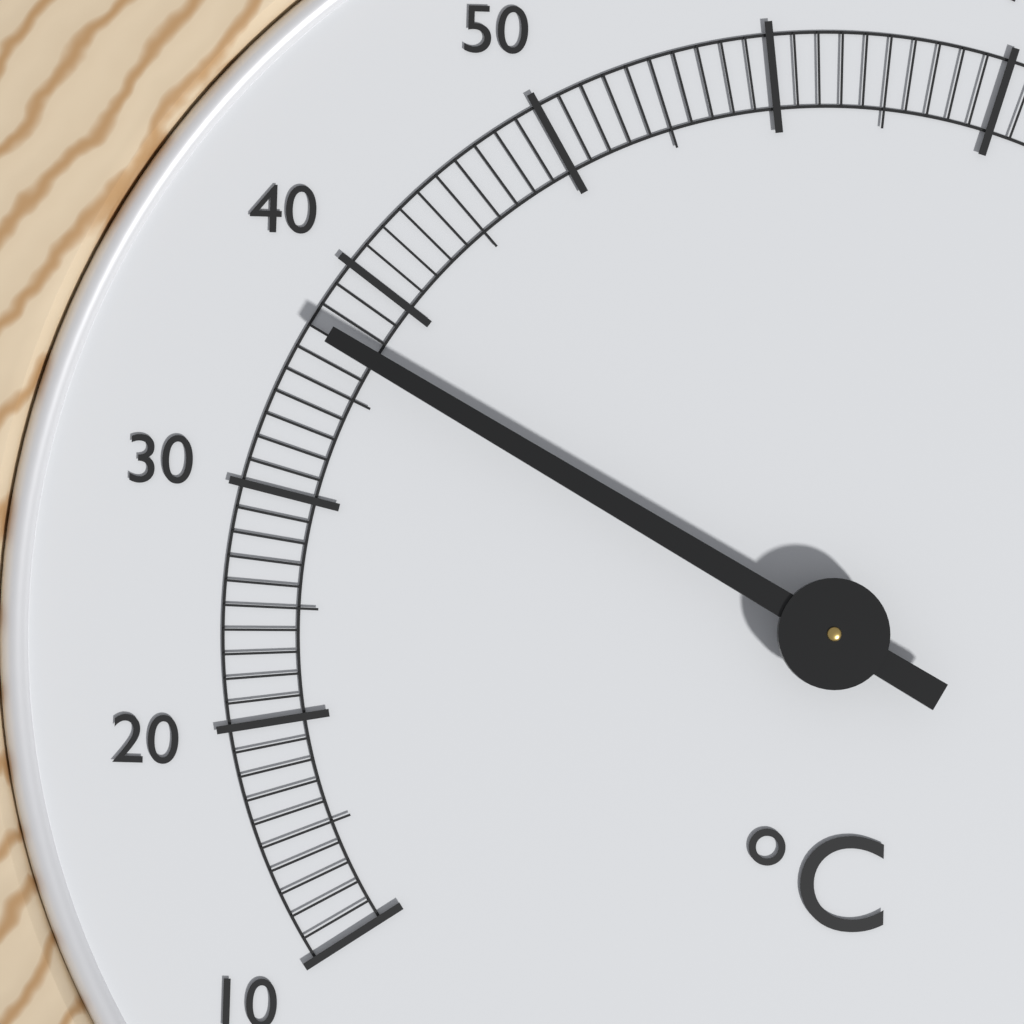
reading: 37 °C
